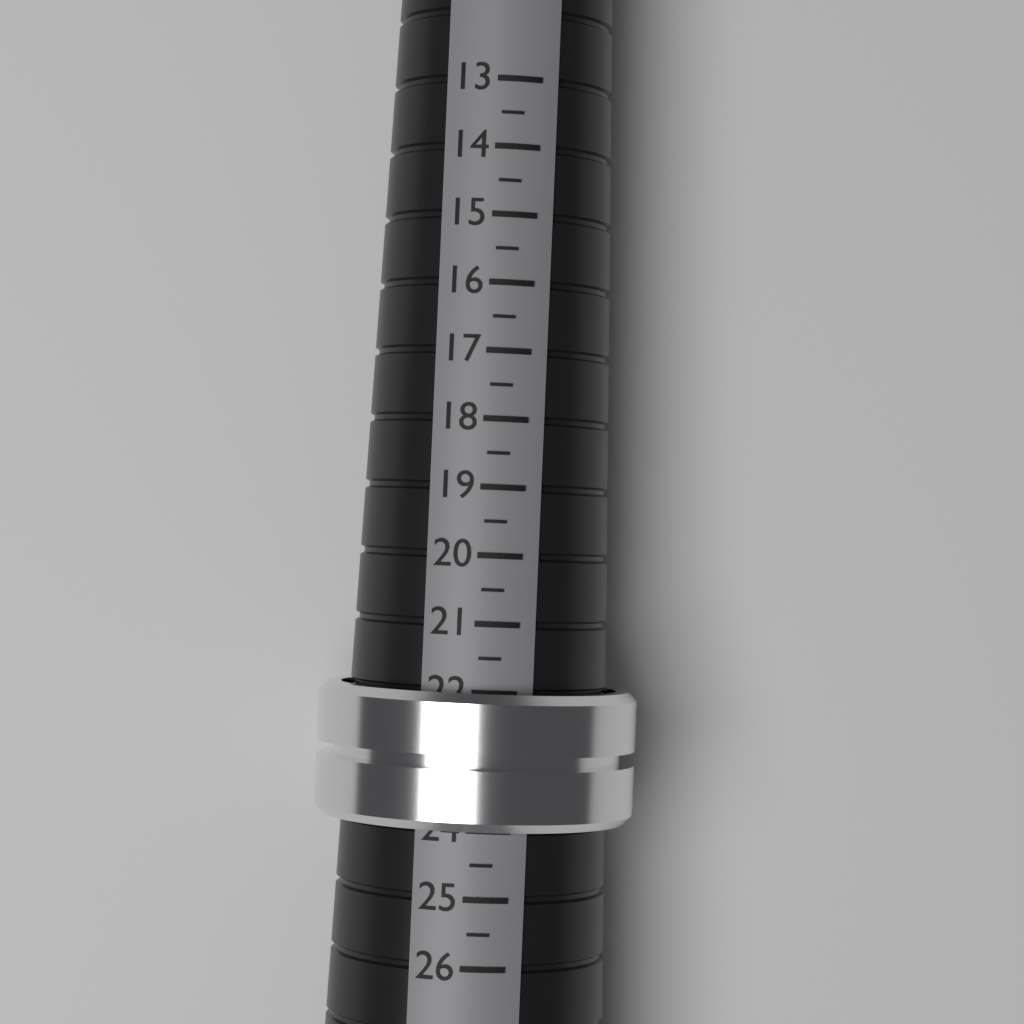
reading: 24.0 (no unit)
